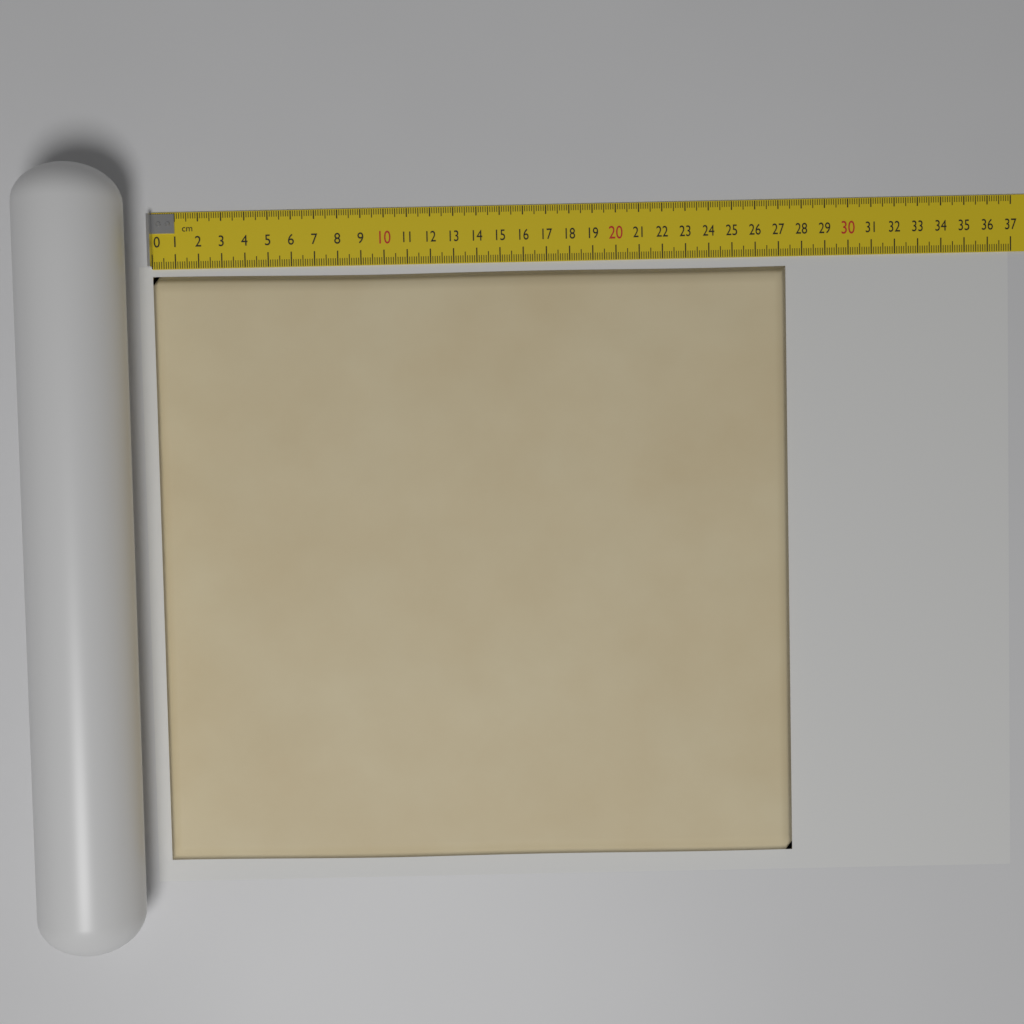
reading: 27.3 cm
